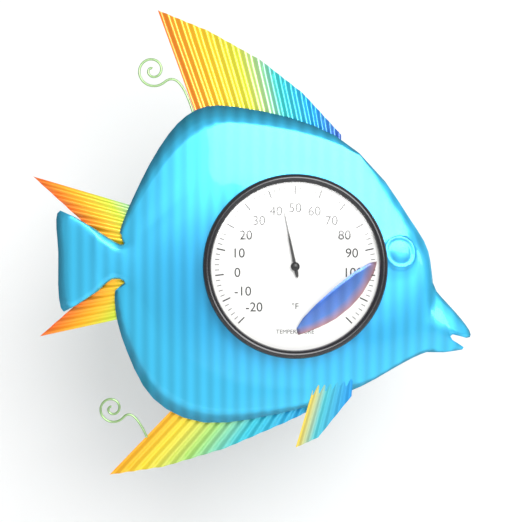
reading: 44 °F
